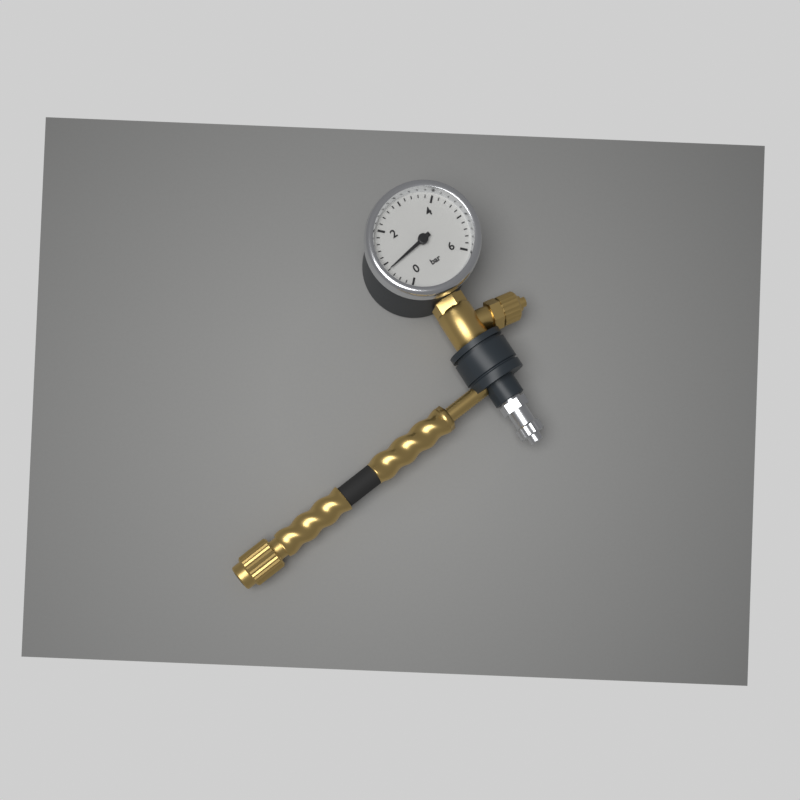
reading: 0.8 bar
